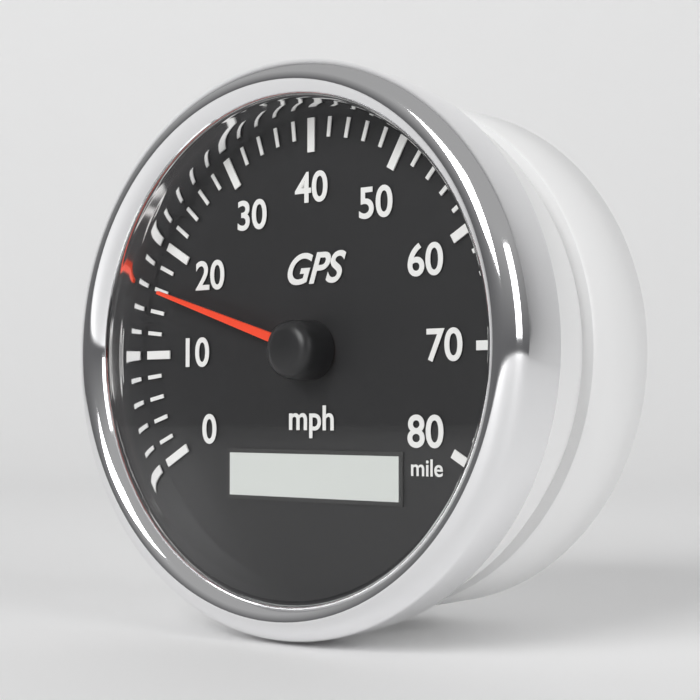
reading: 16 mph
